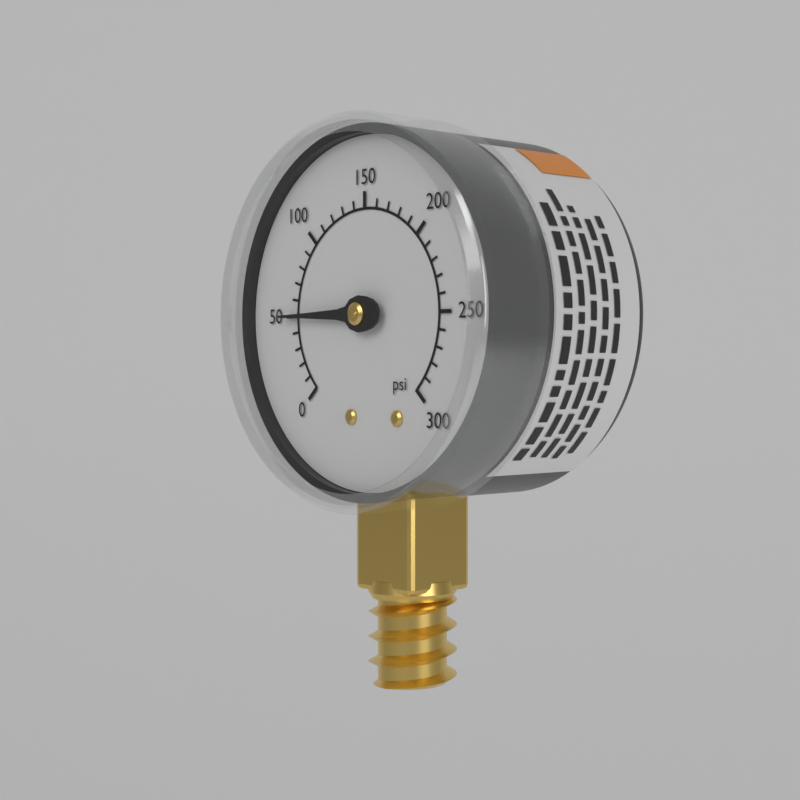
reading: 50 psi
